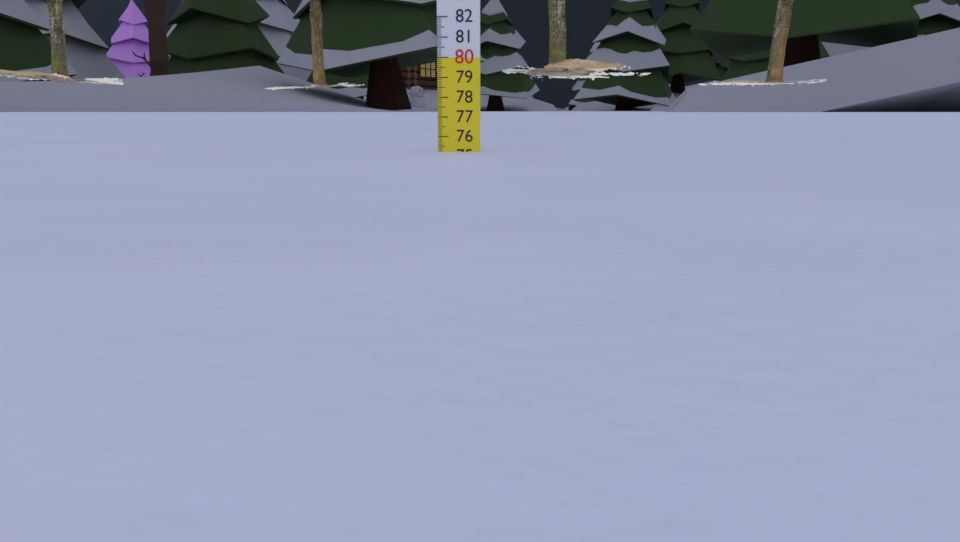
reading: 75.2 cm
